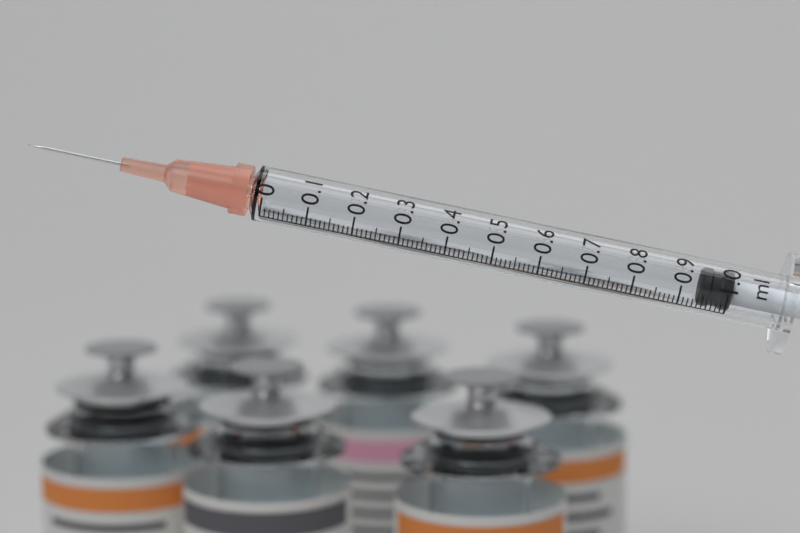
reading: 0.94 ml
